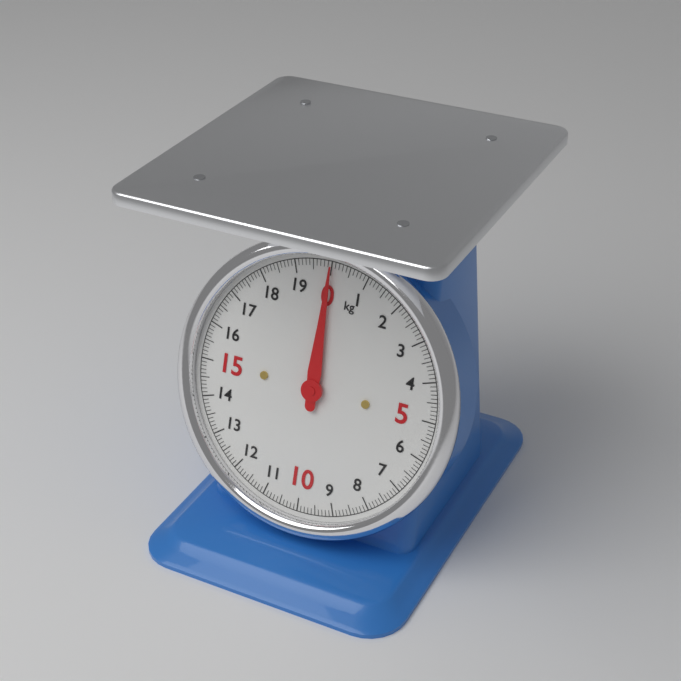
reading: 0.0 kg
